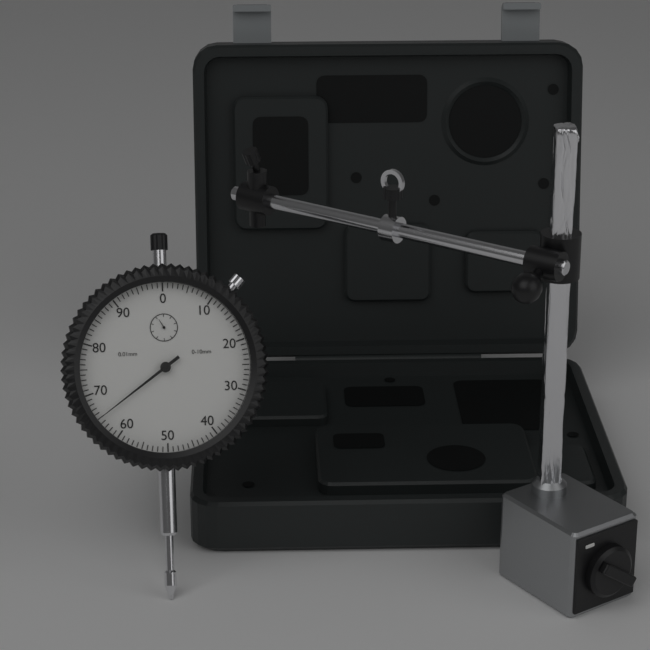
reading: 0.65 mm
